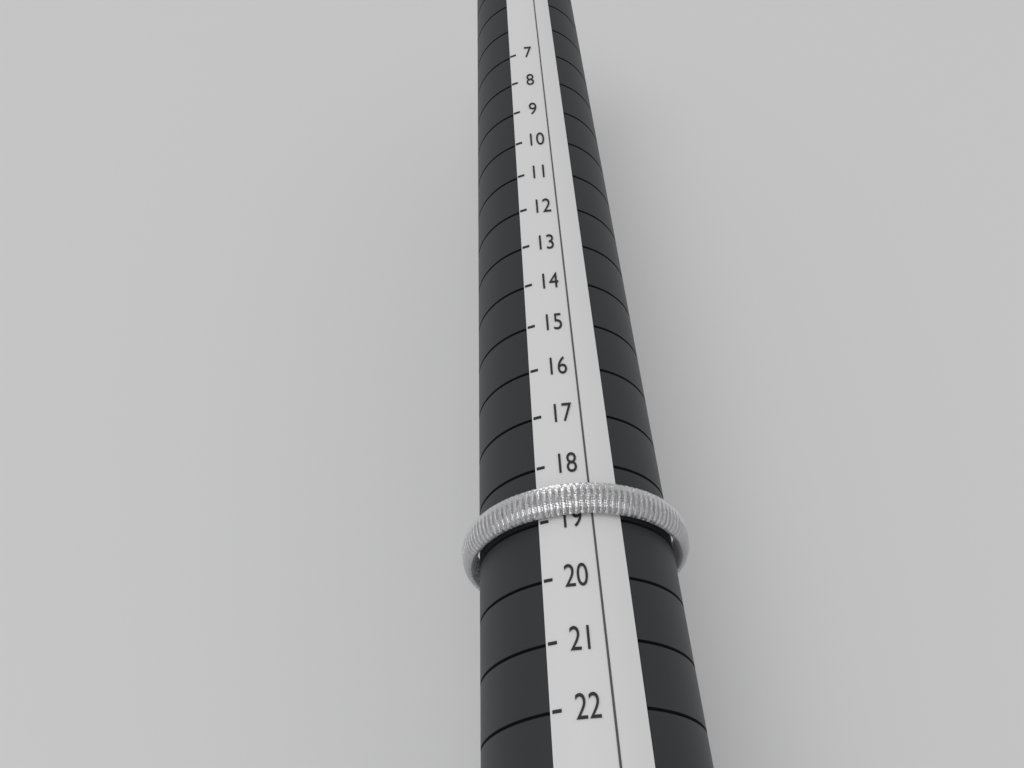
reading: 19 (no unit)
